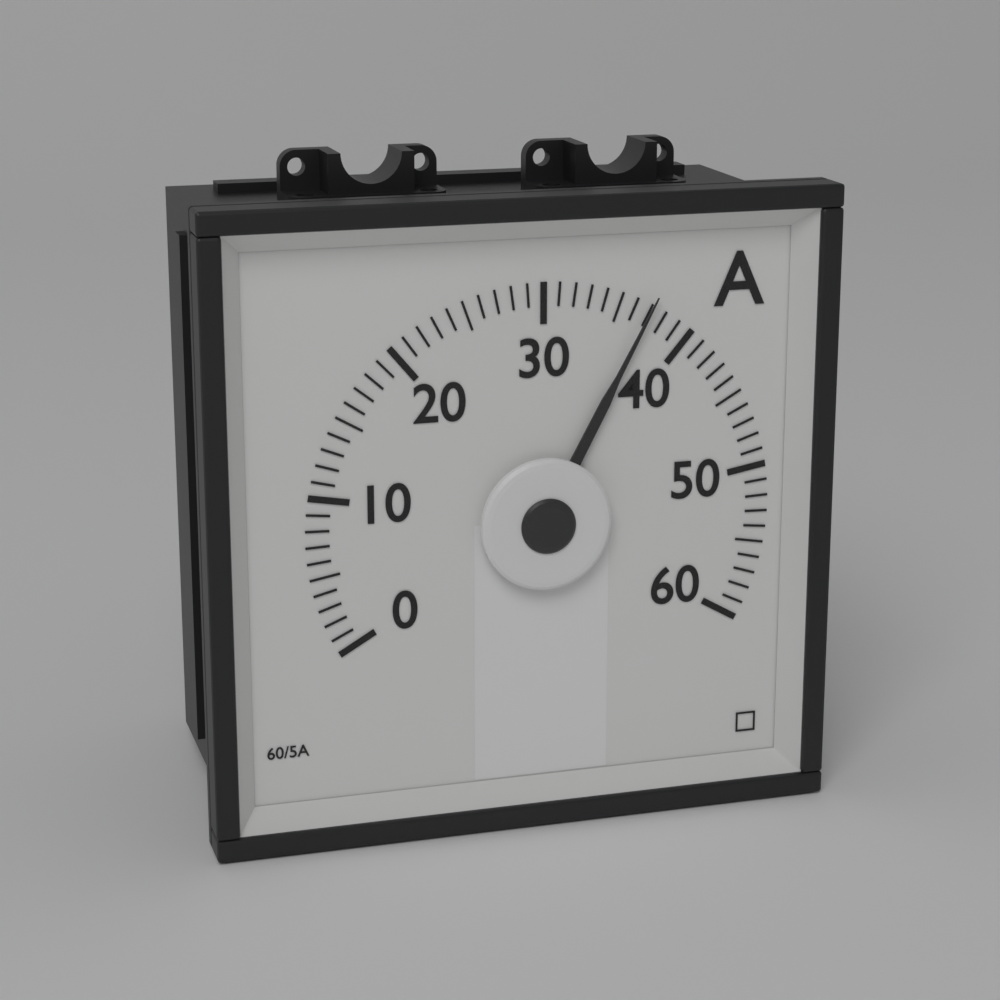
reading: 37 A
